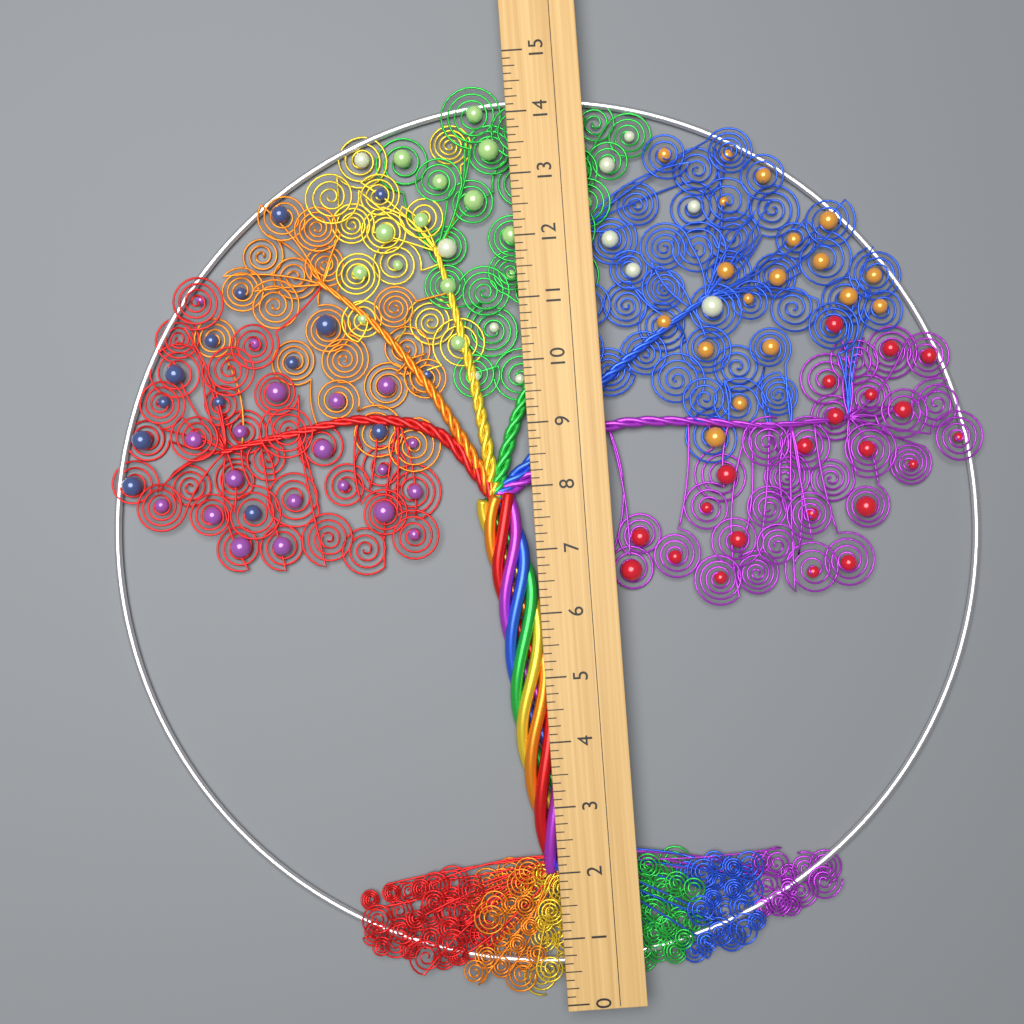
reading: 14.625 (no unit)
